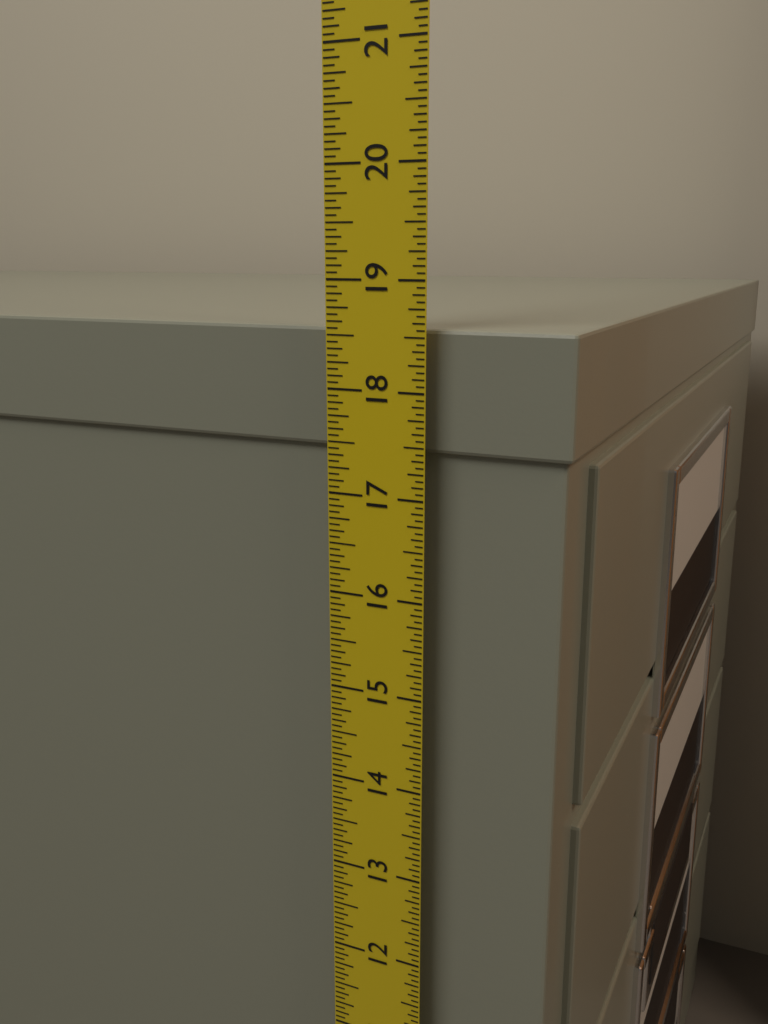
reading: 18.5625 in
